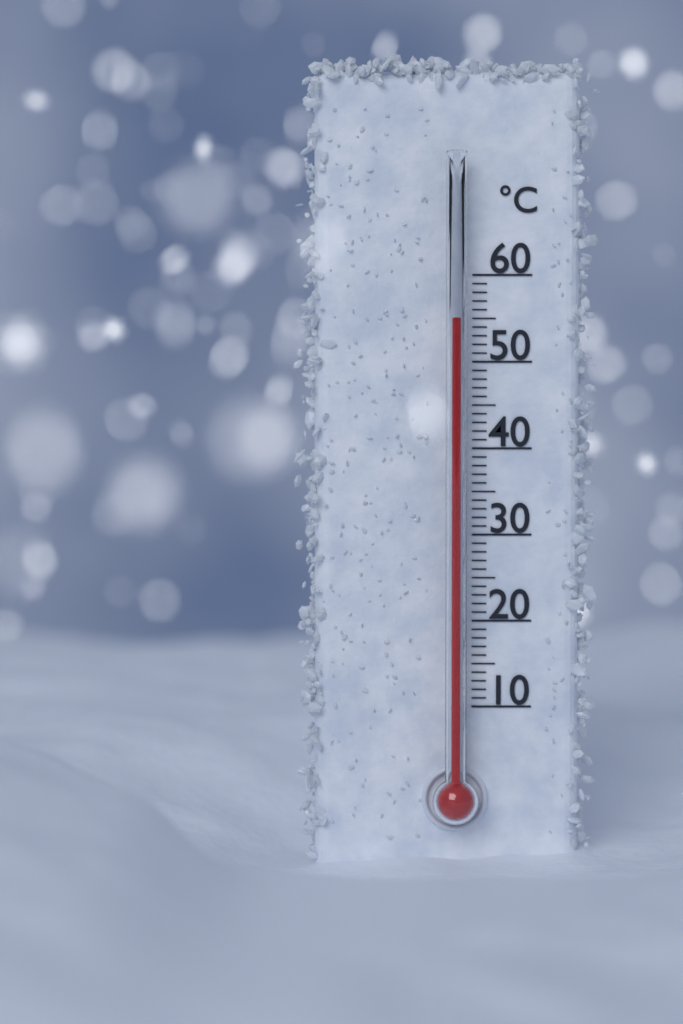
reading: 55 °C
